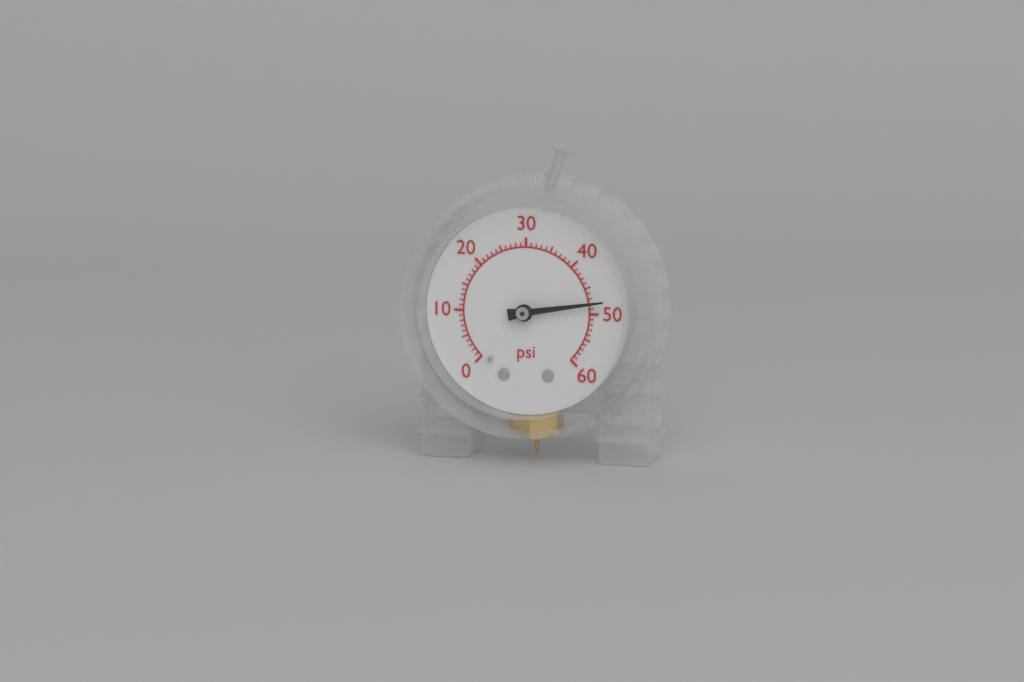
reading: 48 psi
